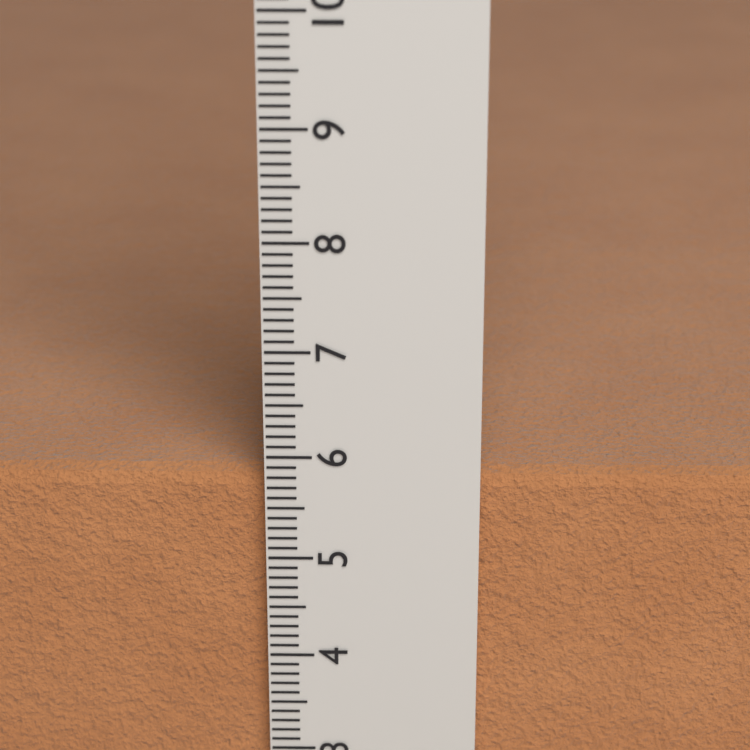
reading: 5.8 cm
